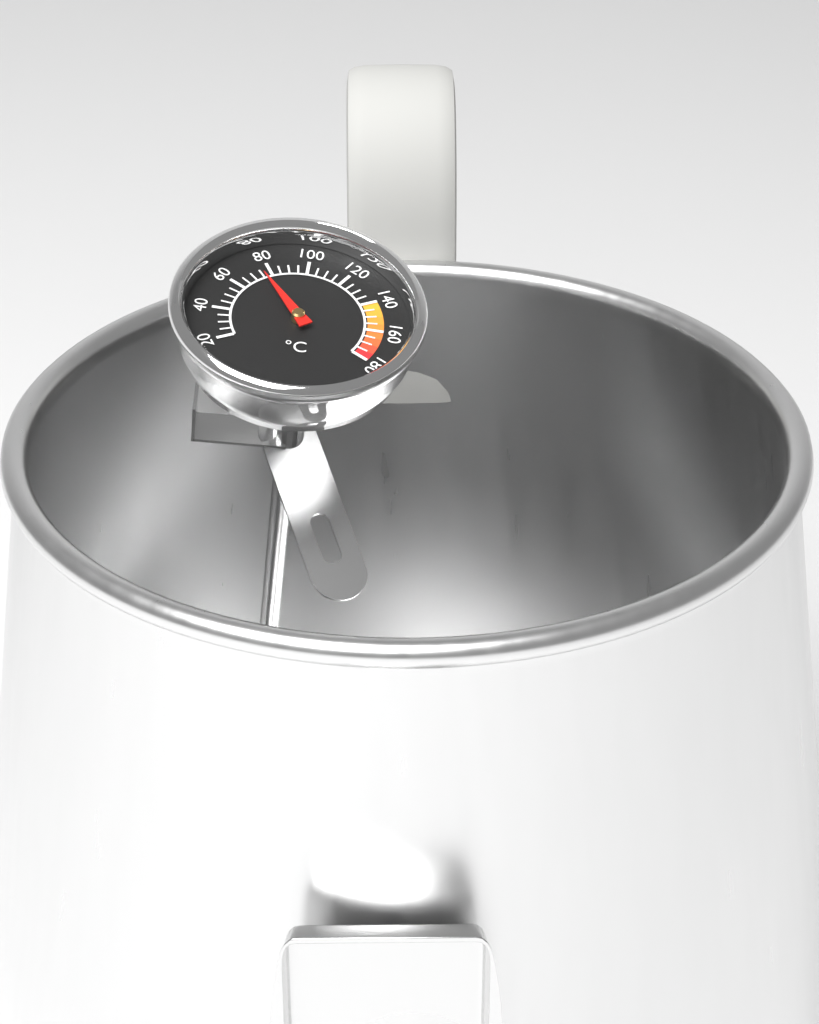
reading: 75 °C
